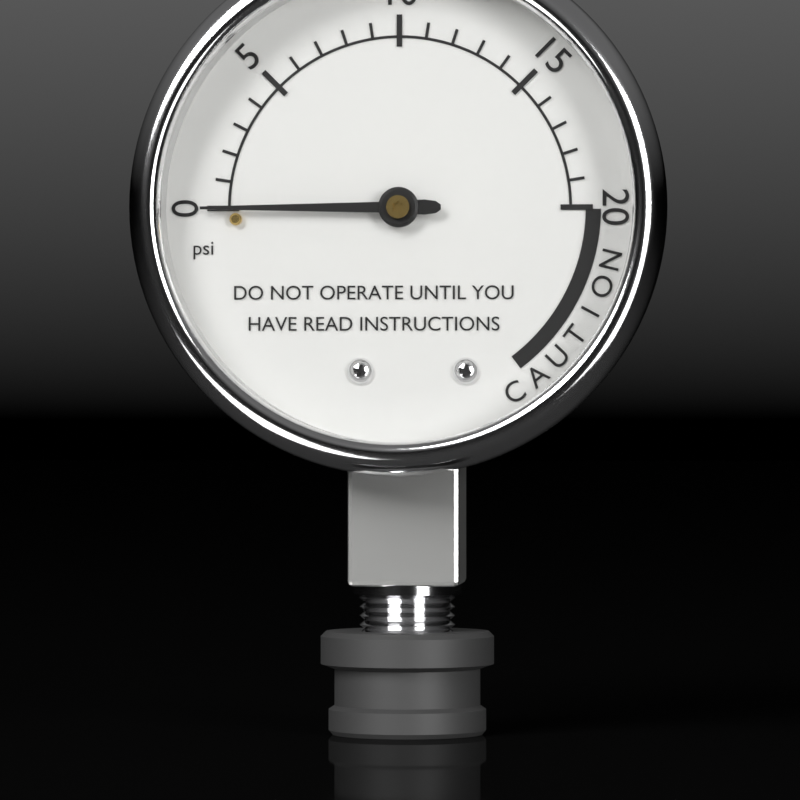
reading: 0 psi
